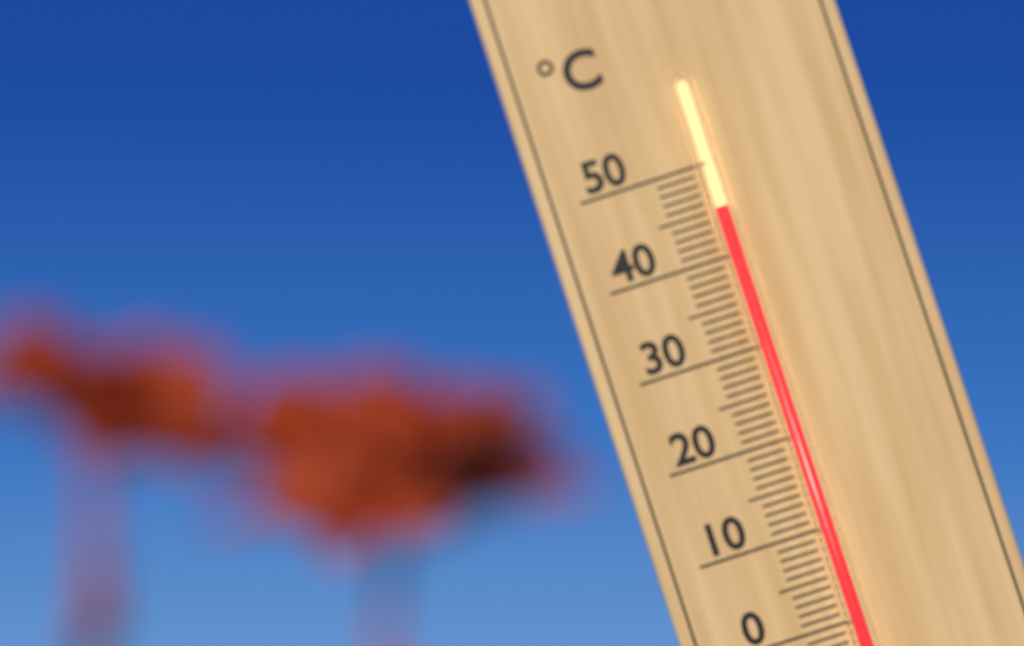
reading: 45 °C
